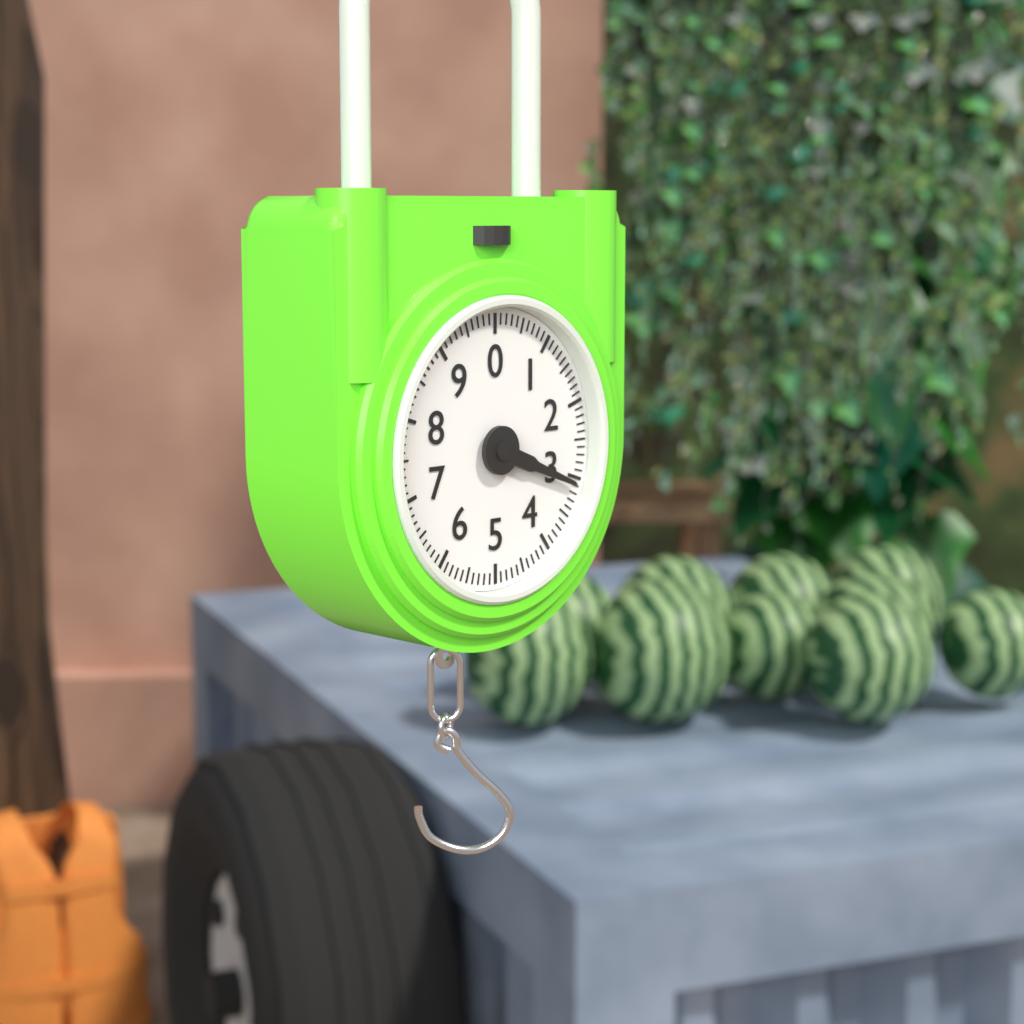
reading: 3.1 (no unit)
